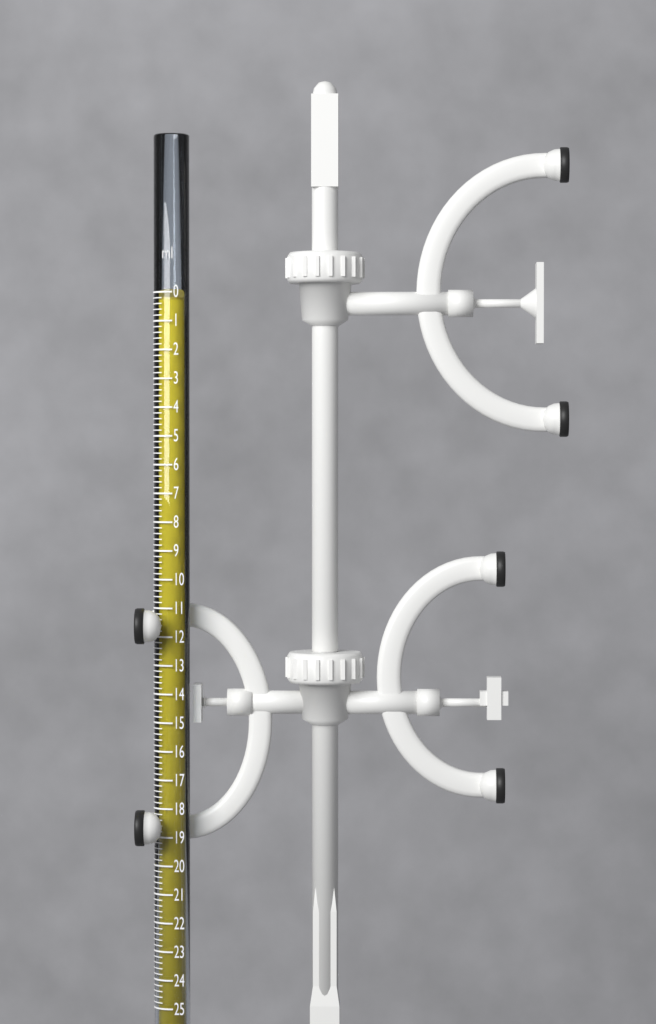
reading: 0.2 ml
